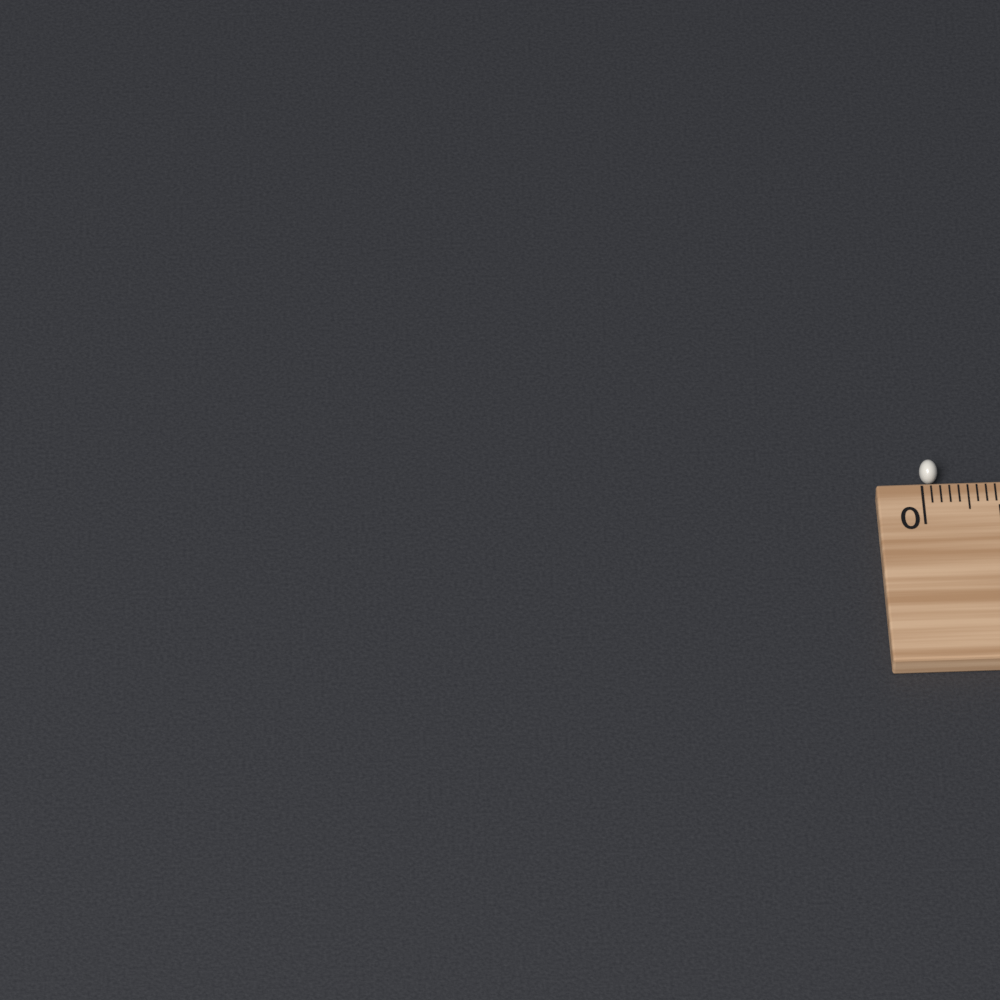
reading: 0.2 cm
